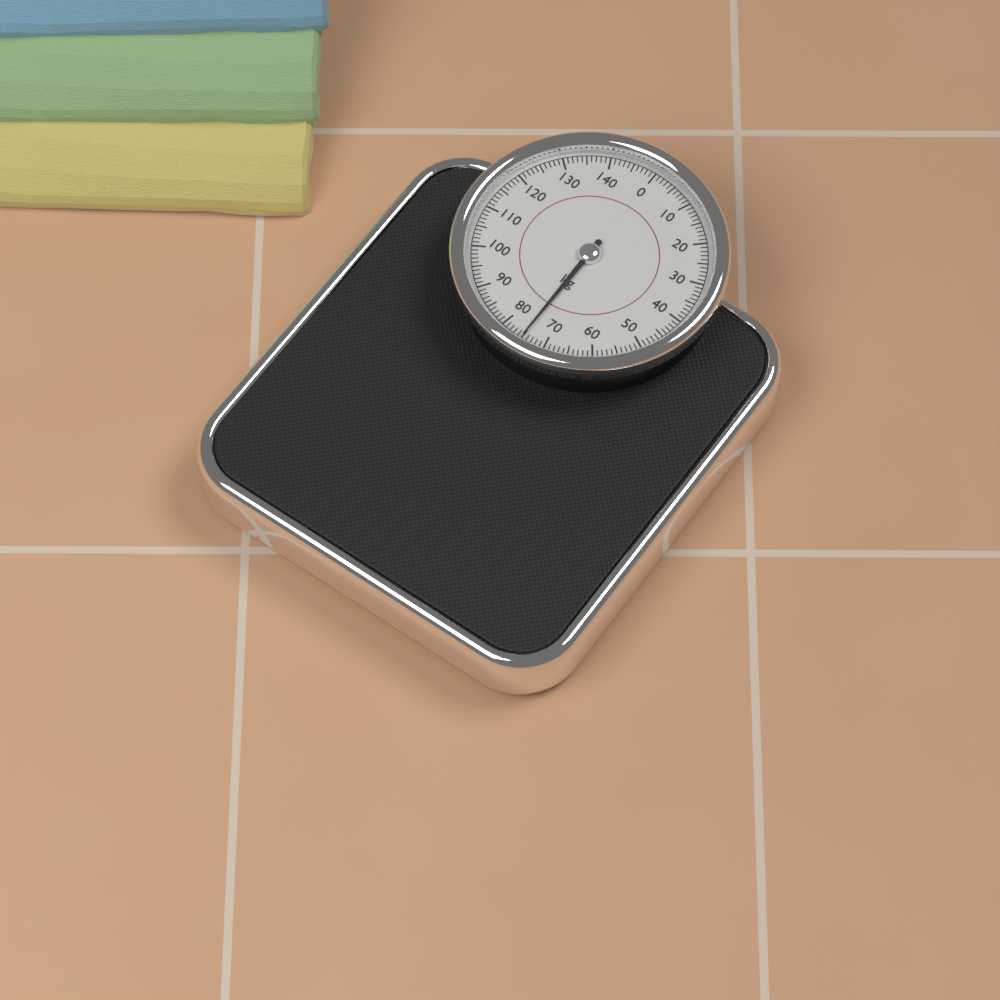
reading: 75 kg
